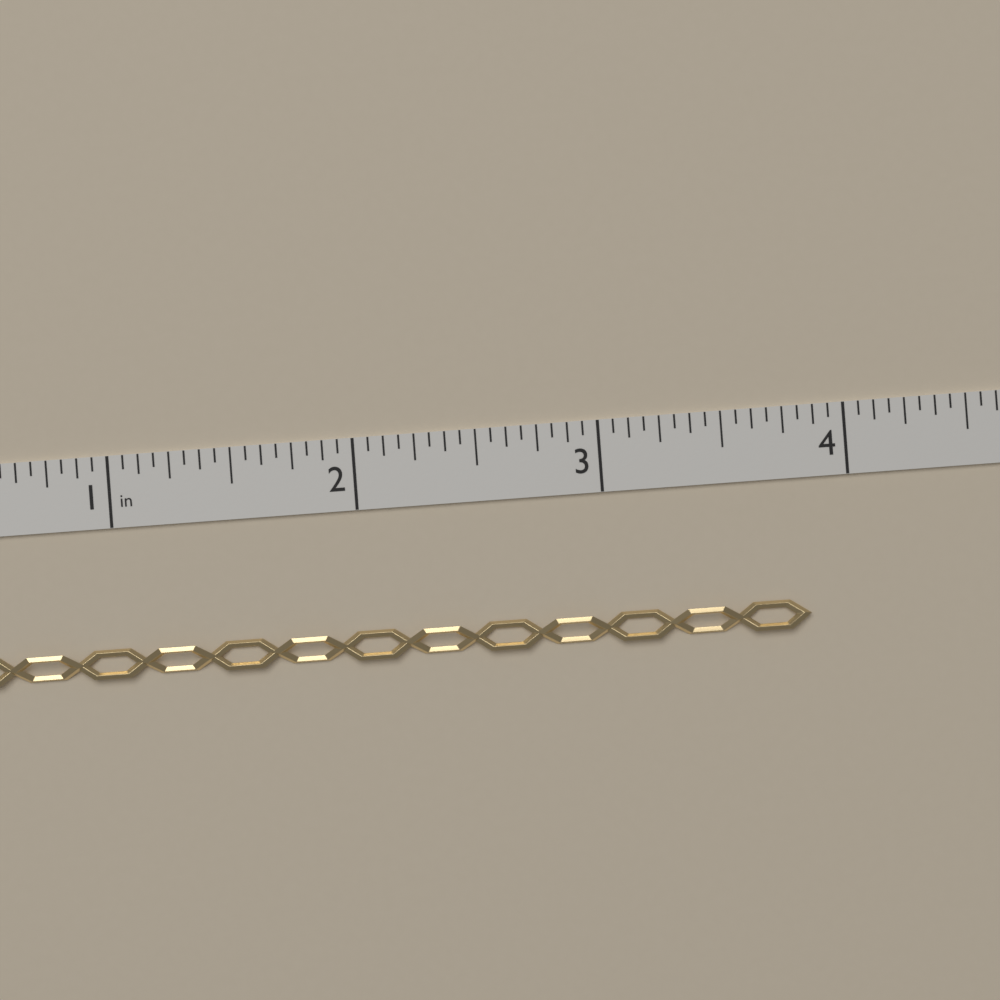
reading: 3.8125 in
